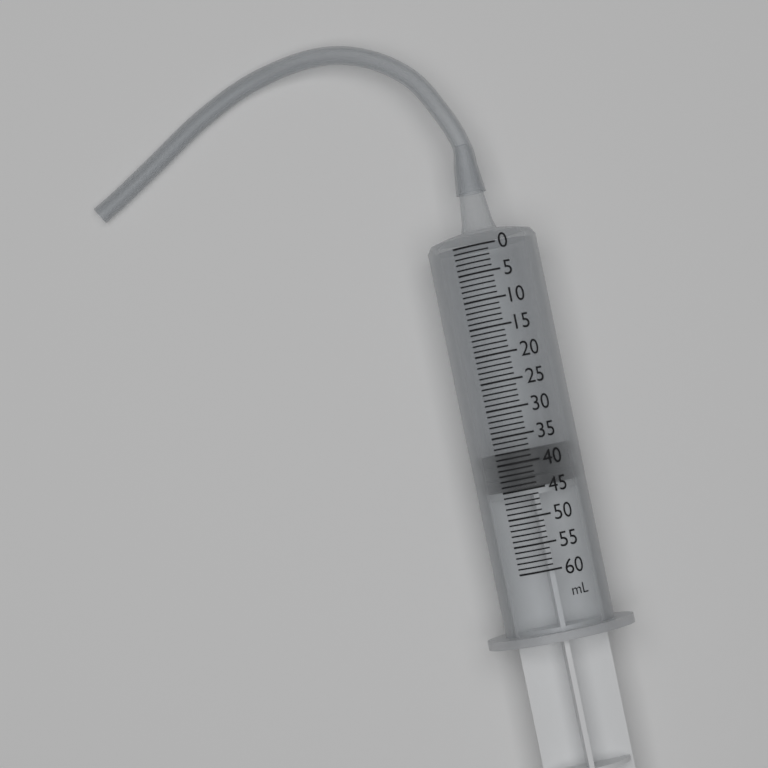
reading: 38 ml
